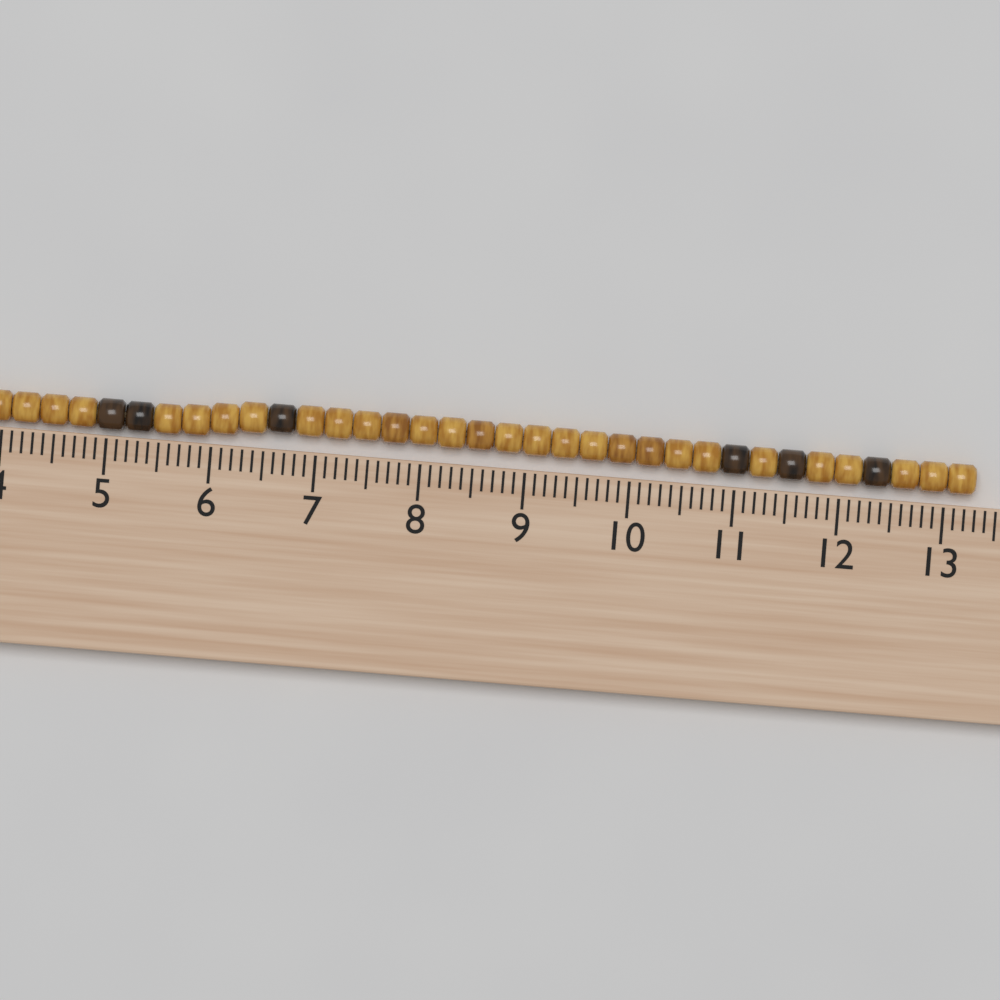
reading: 13.3 cm
